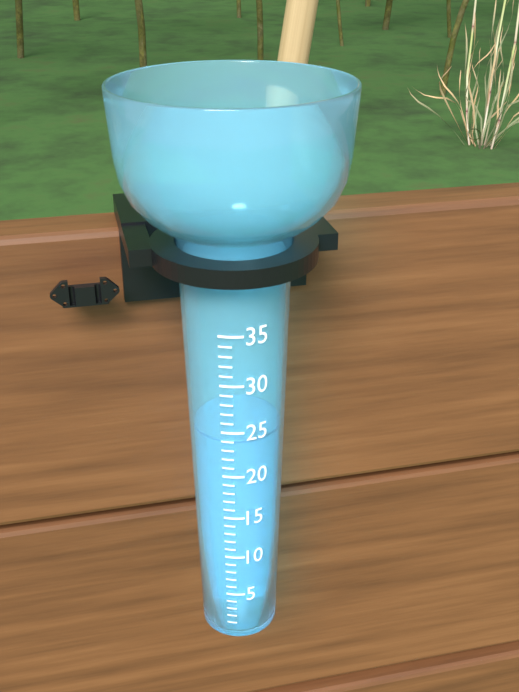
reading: 24 (no unit)
